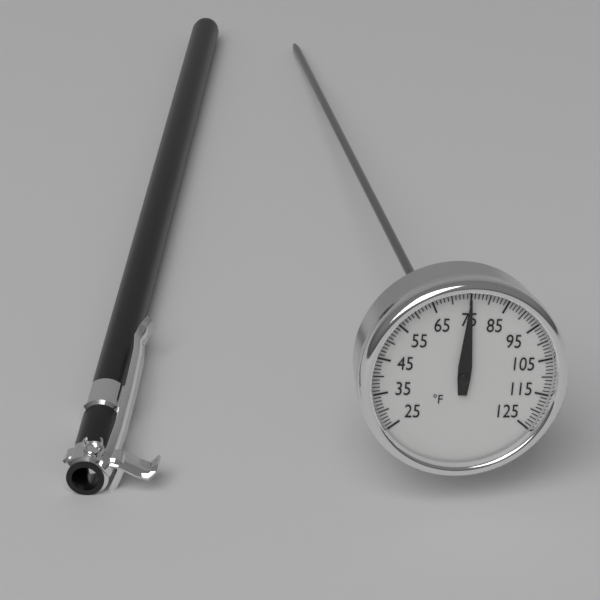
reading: 75 °F
